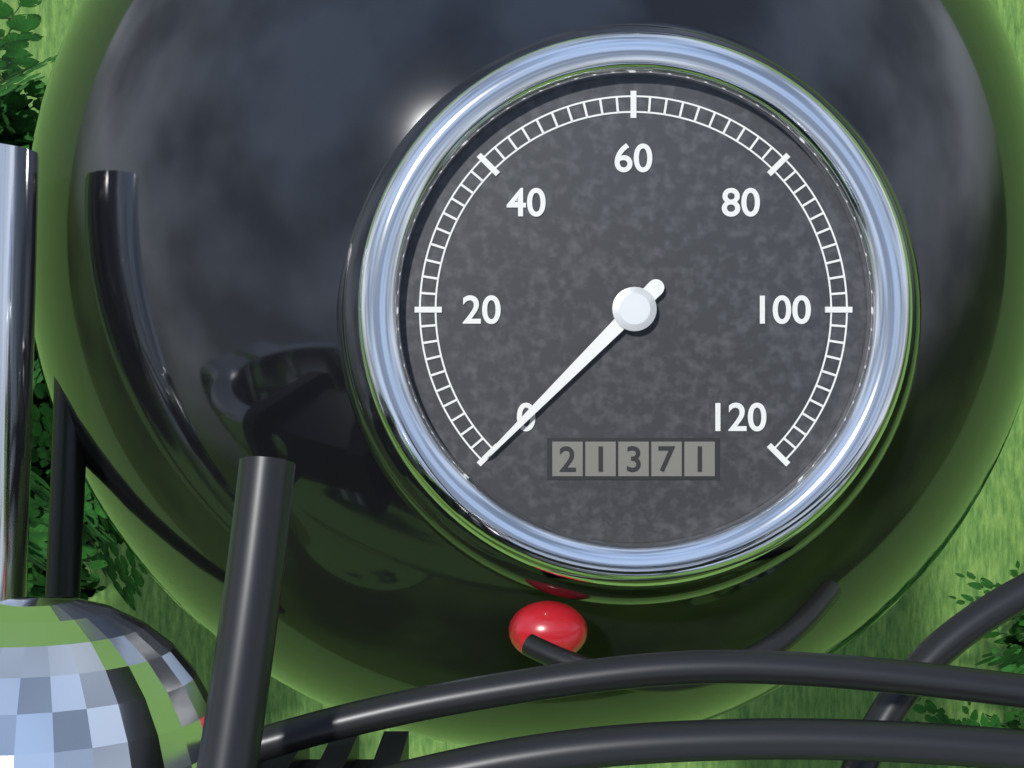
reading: 0 (no unit)
